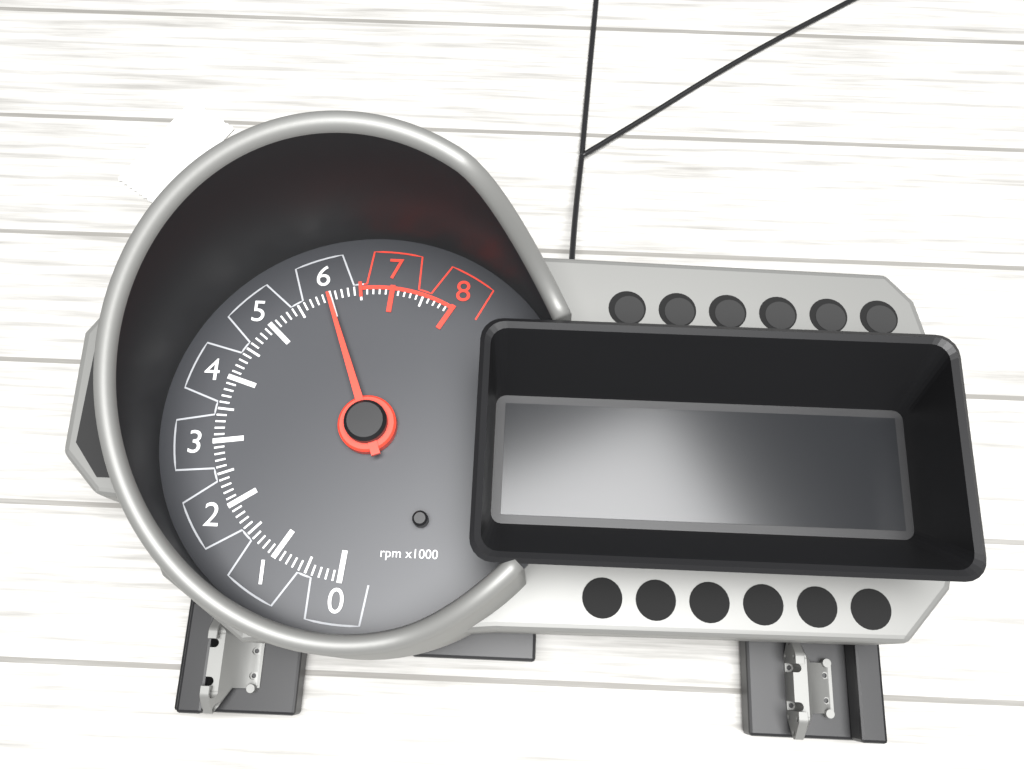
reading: 6000 rpm
